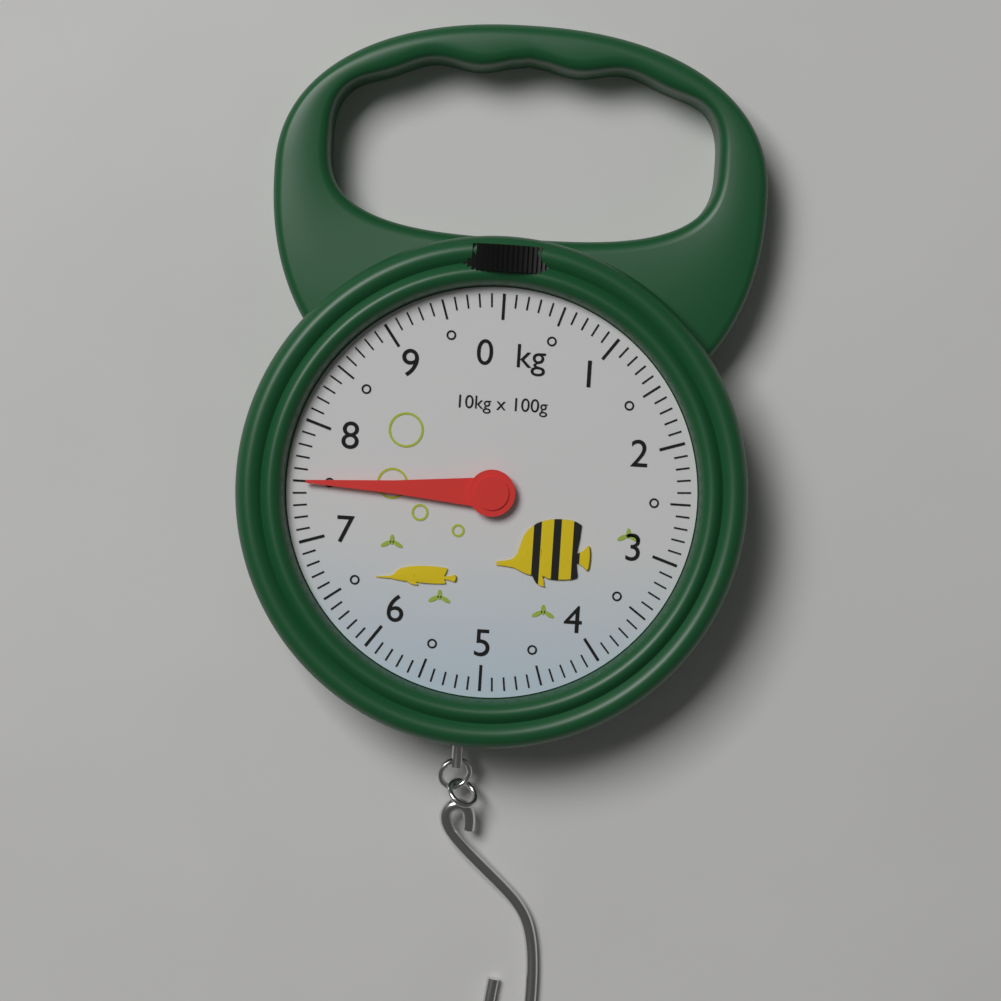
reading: 7.5 kg
